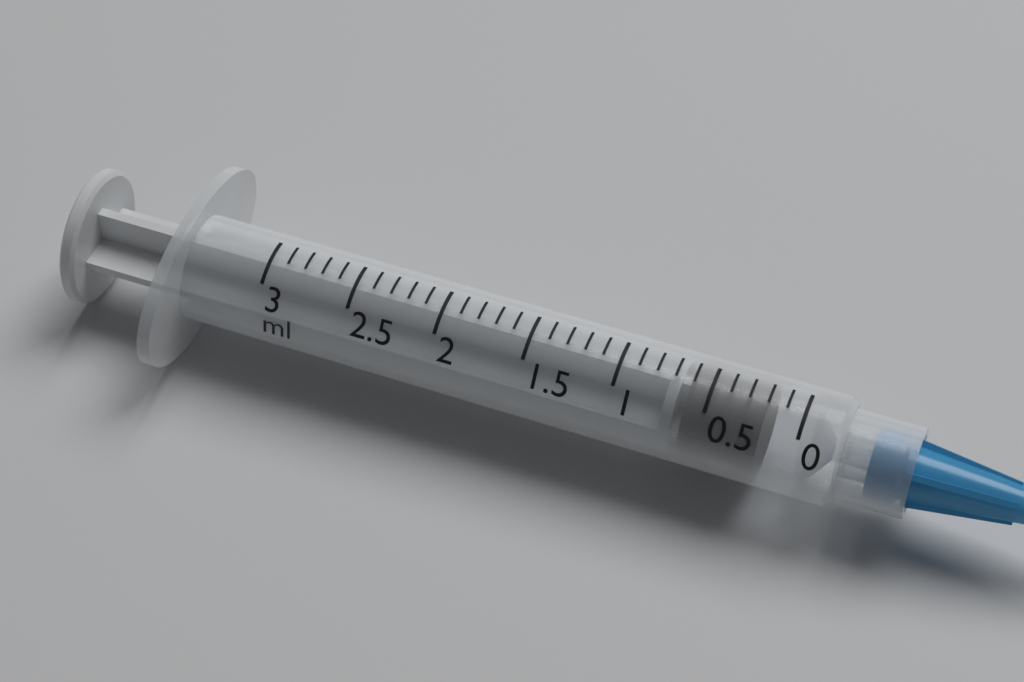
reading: 0.2 ml
